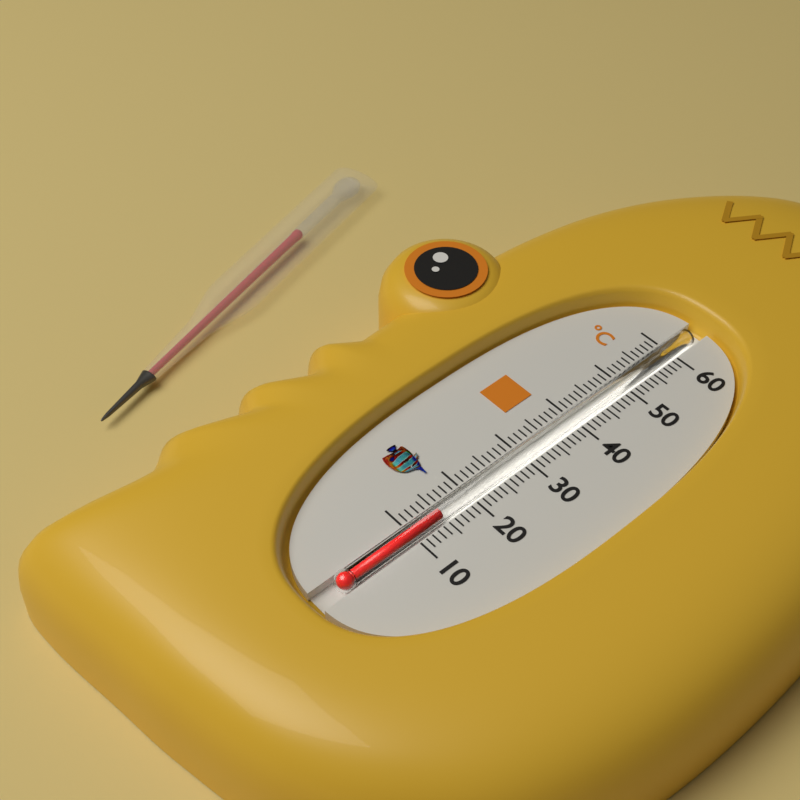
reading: 15 °C
